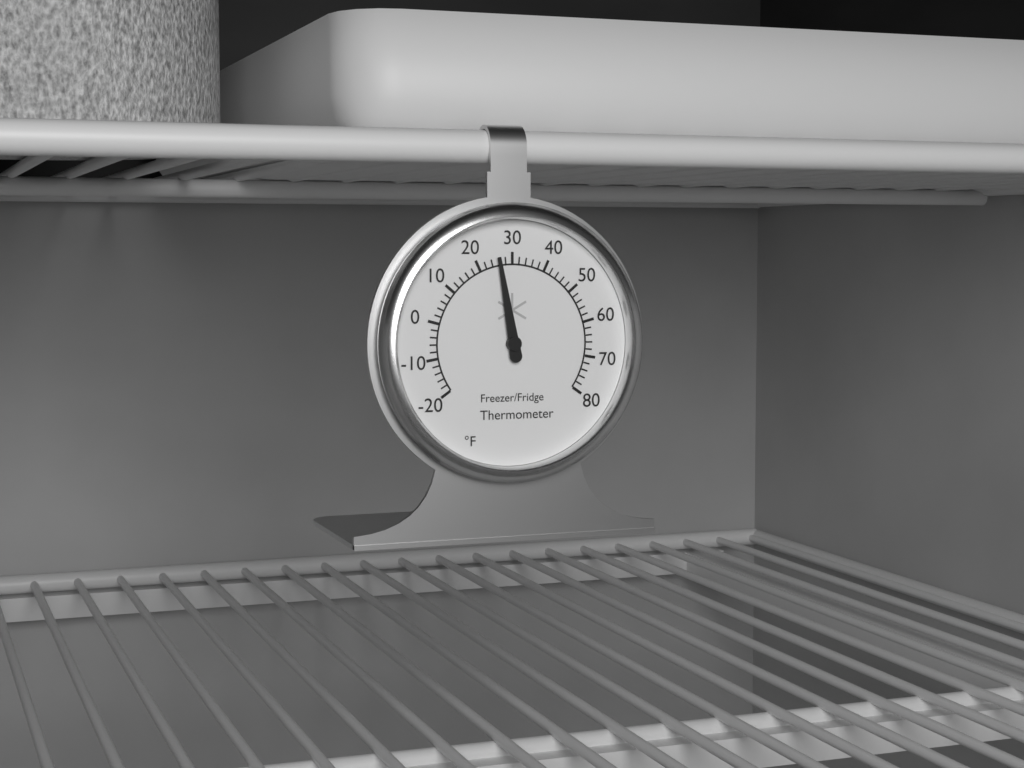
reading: 26 °F
